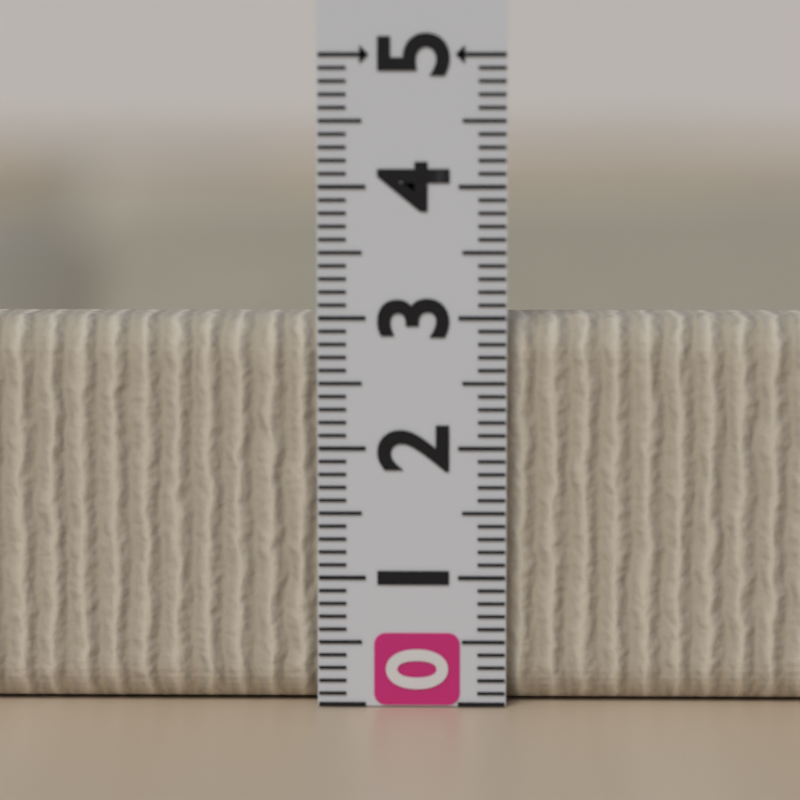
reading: 3.0 (no unit)
